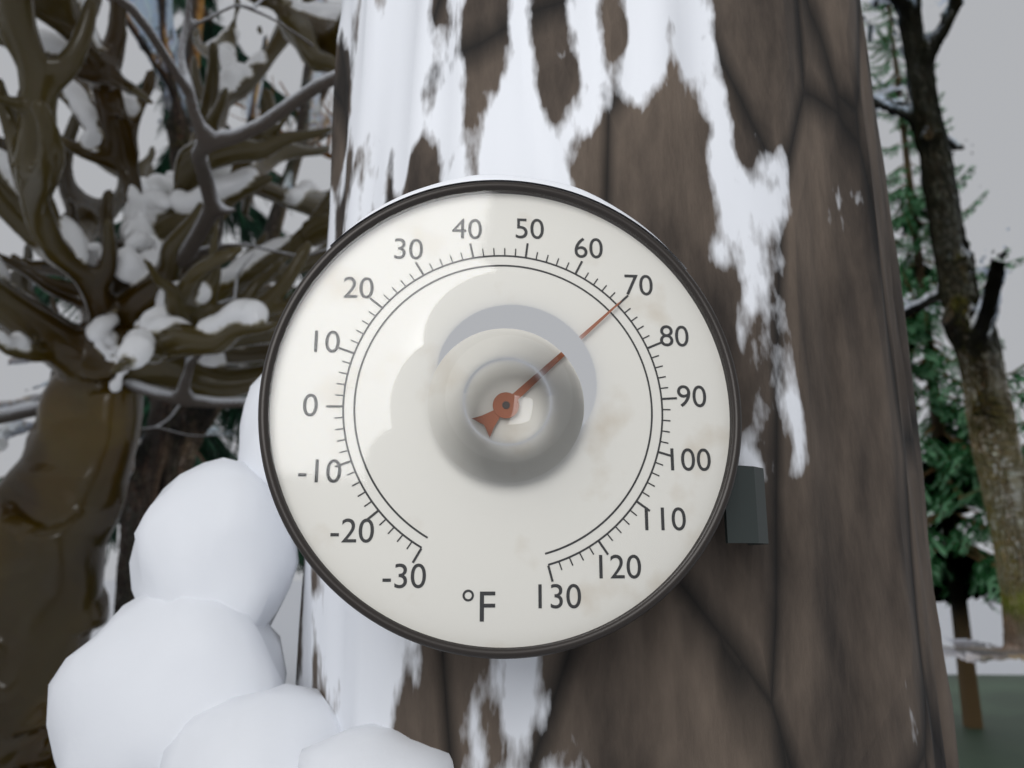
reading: 70 °F
